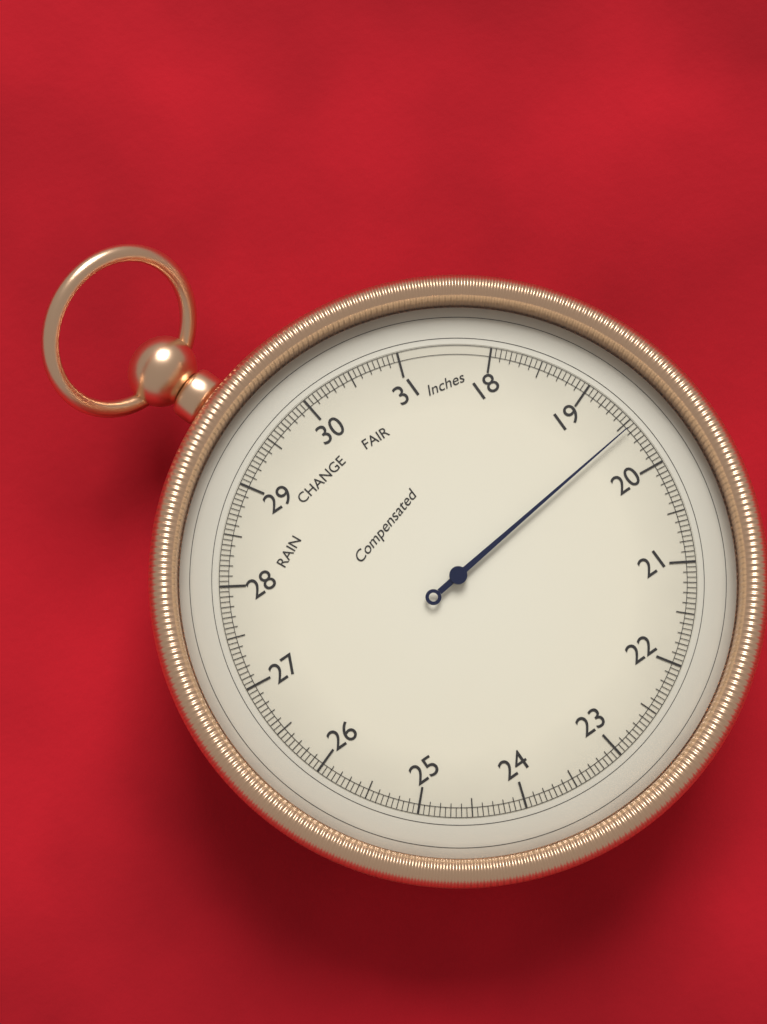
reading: 19.55 inHg
